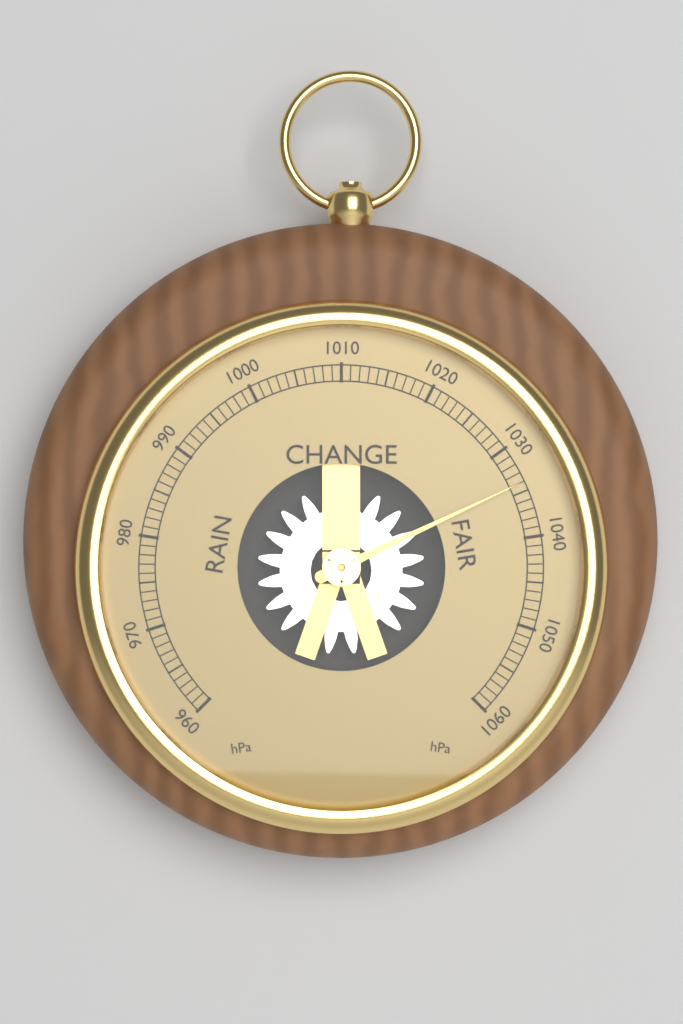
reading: 1034 hPa
